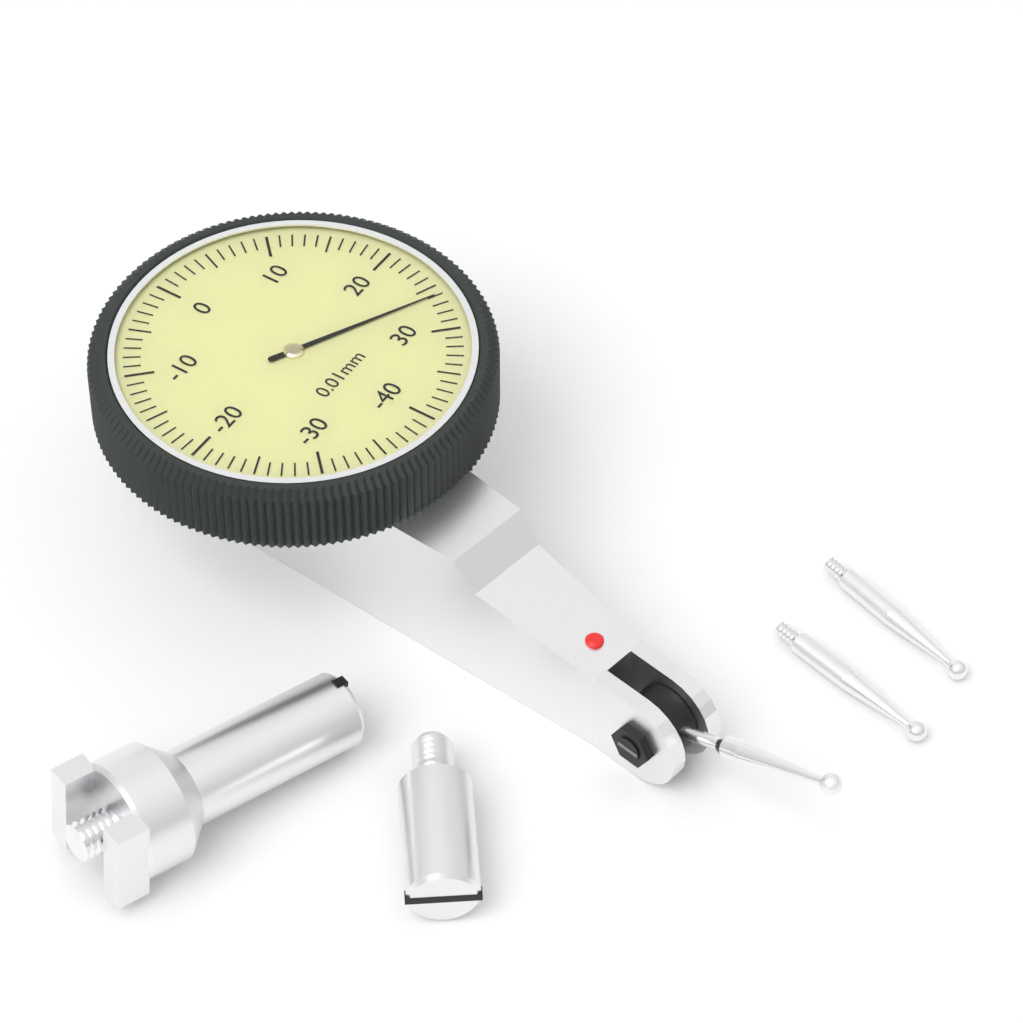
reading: 26 0.01mm
